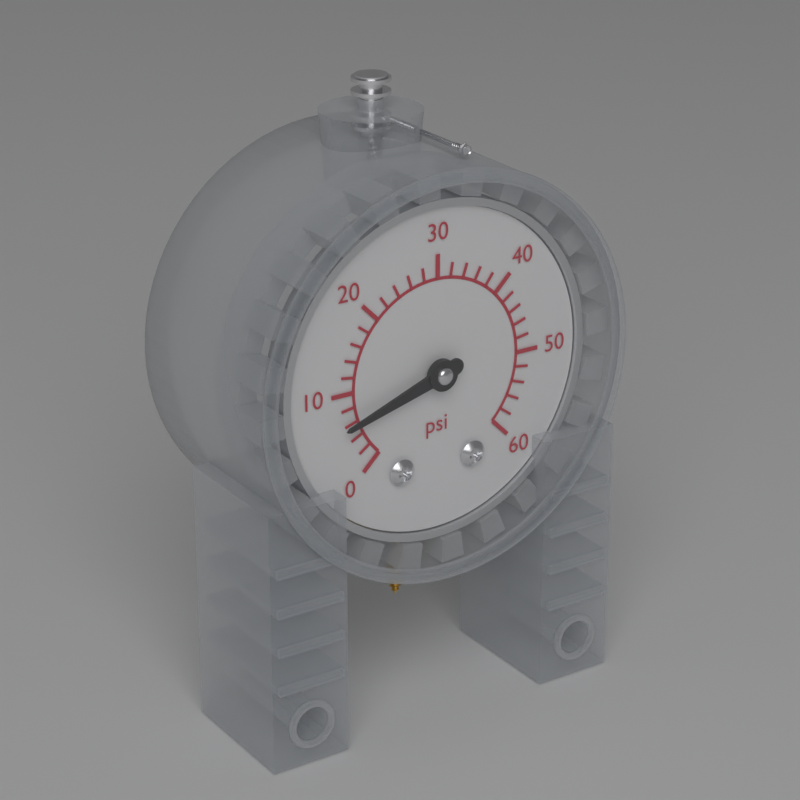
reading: 6 psi
